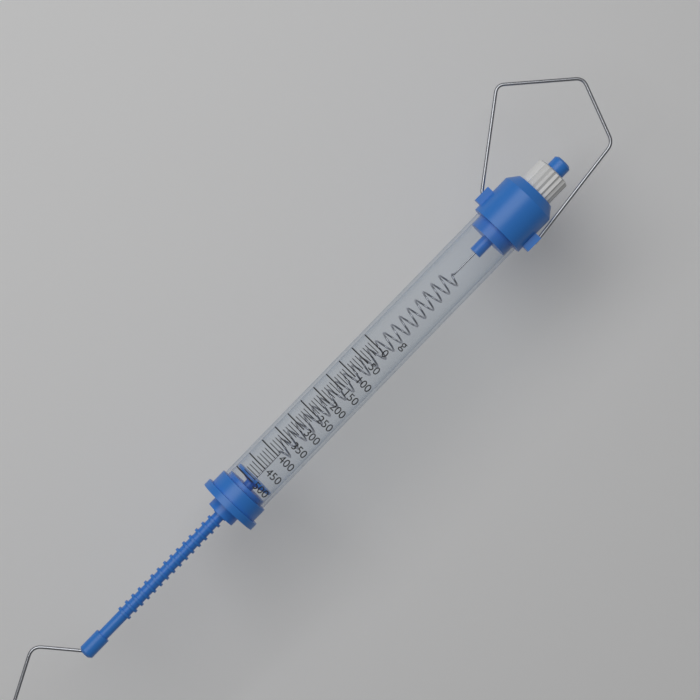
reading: 490 g
